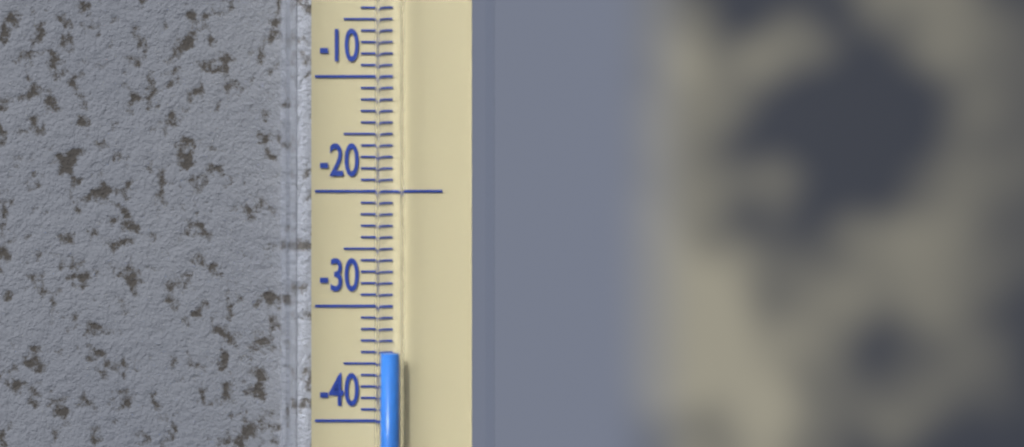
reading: -34 °C
